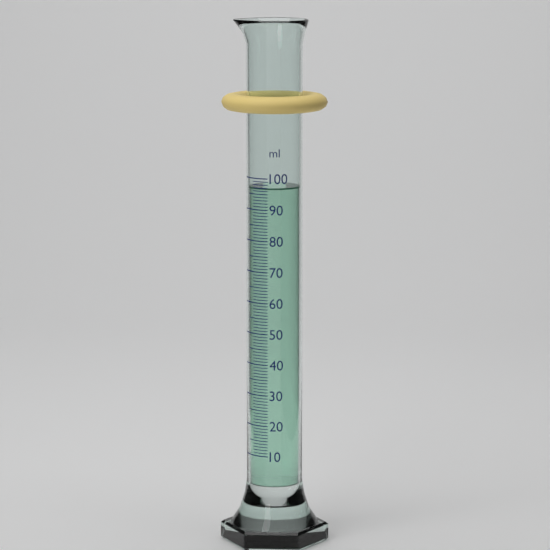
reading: 97 ml
